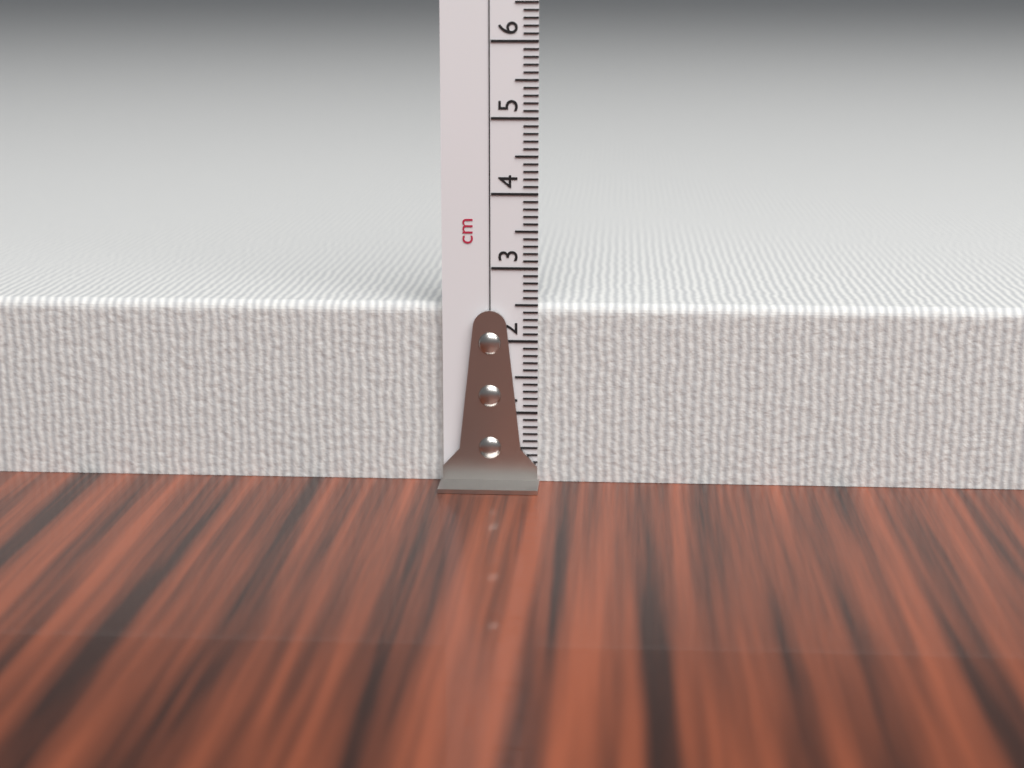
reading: 2.5 cm
